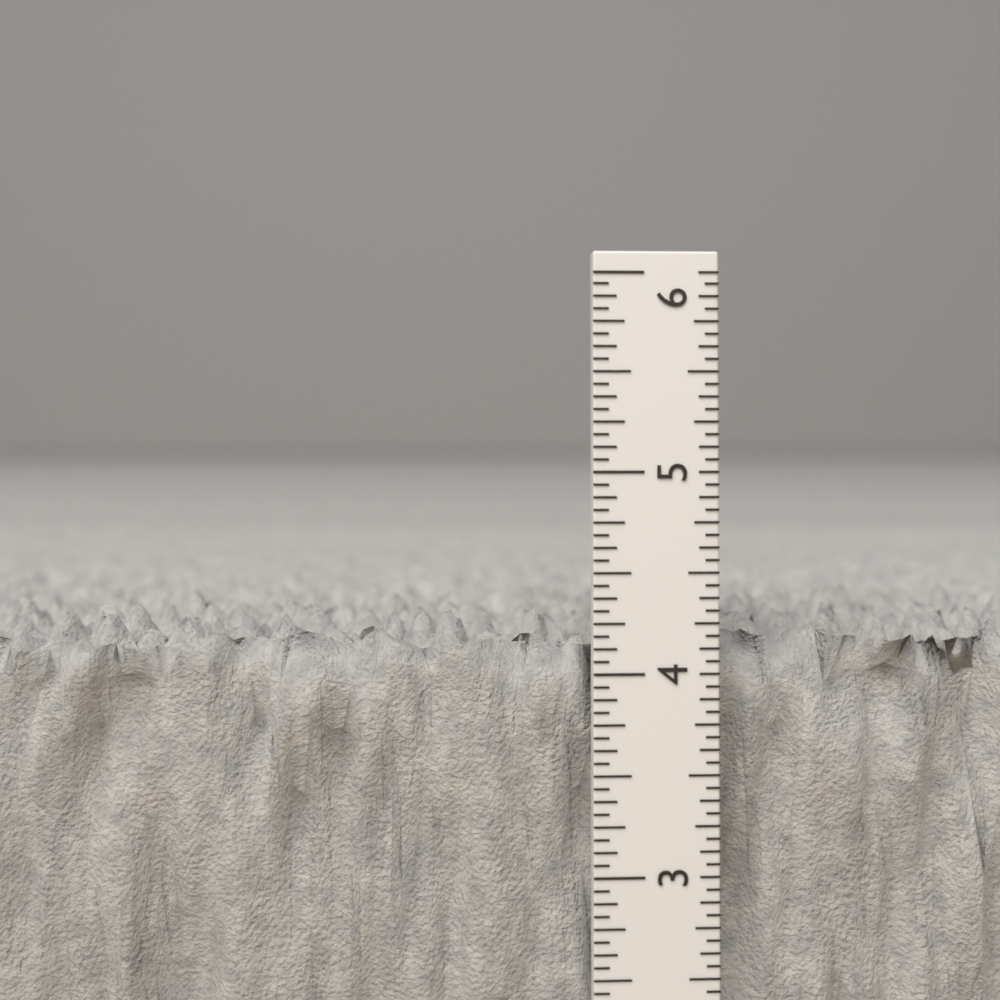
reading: 4.2500 in
